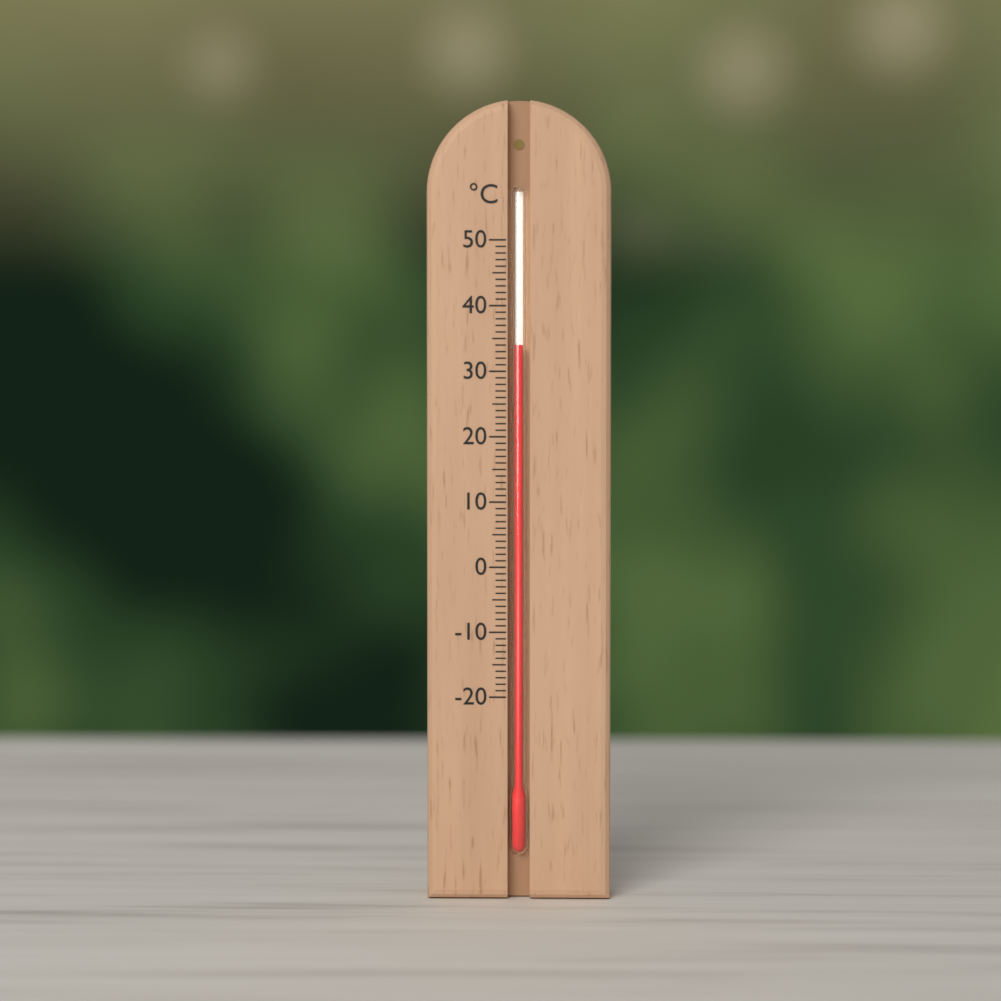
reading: 34 °C
